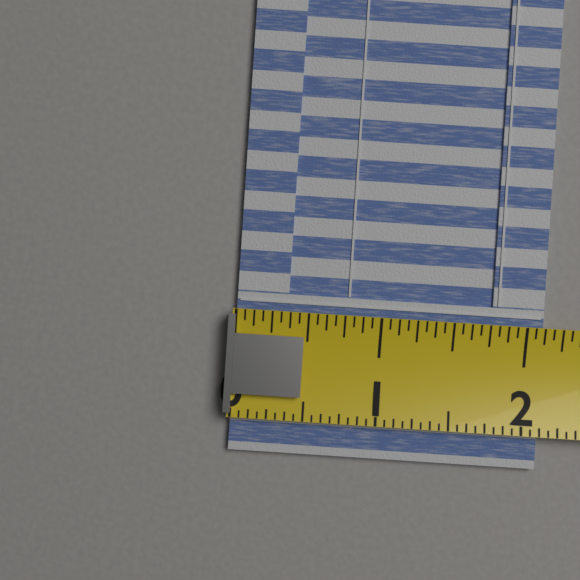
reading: 2.1250 (no unit)
